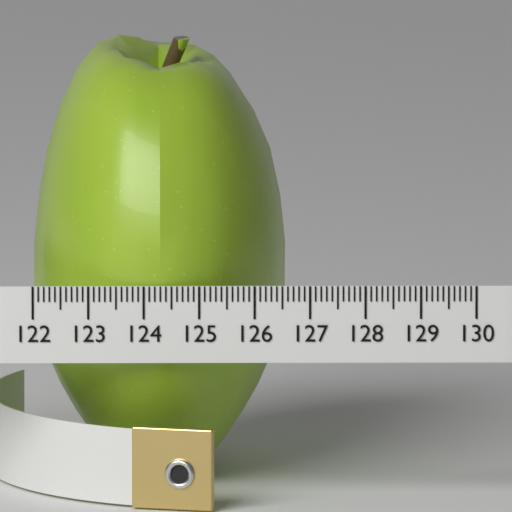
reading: 126.6 (no unit)
